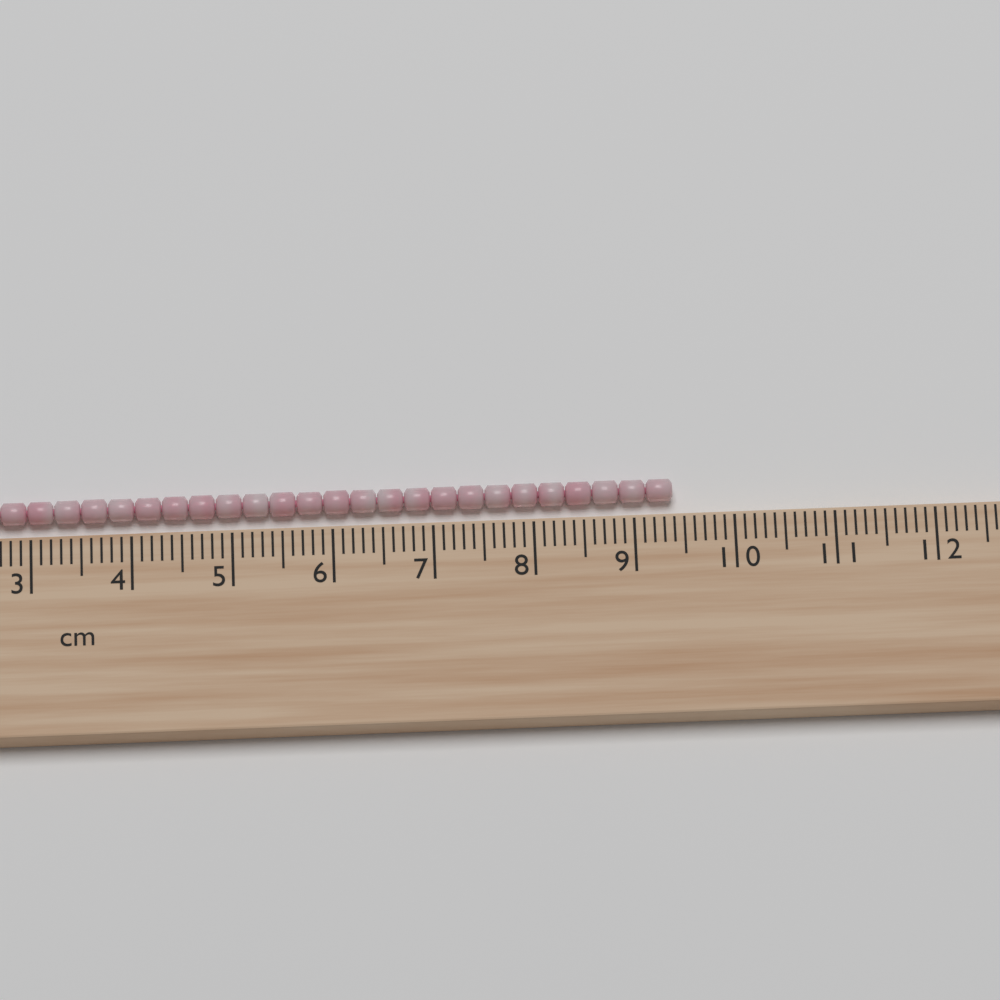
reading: 9.4 cm
